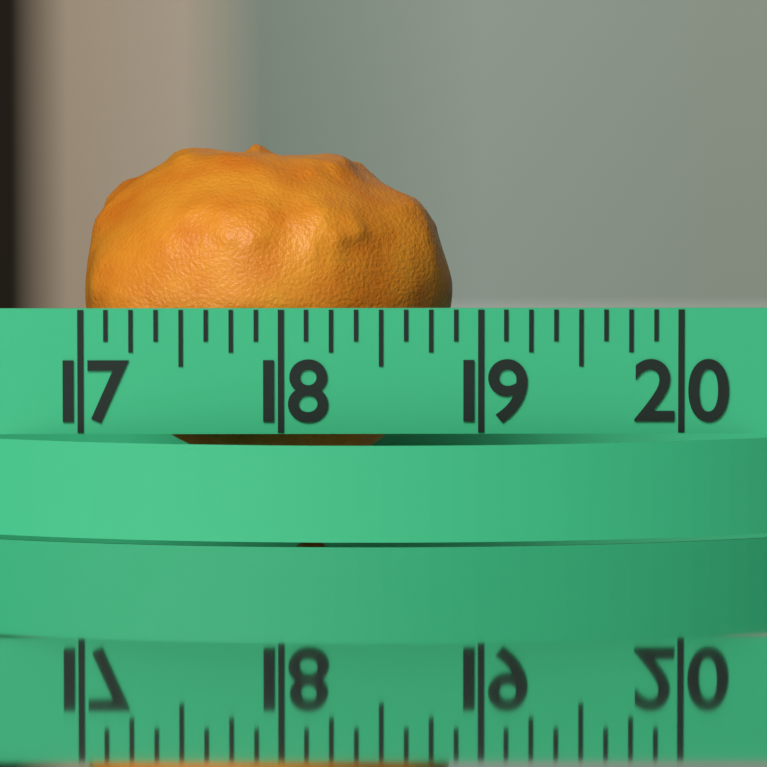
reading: 18.875 (no unit)
